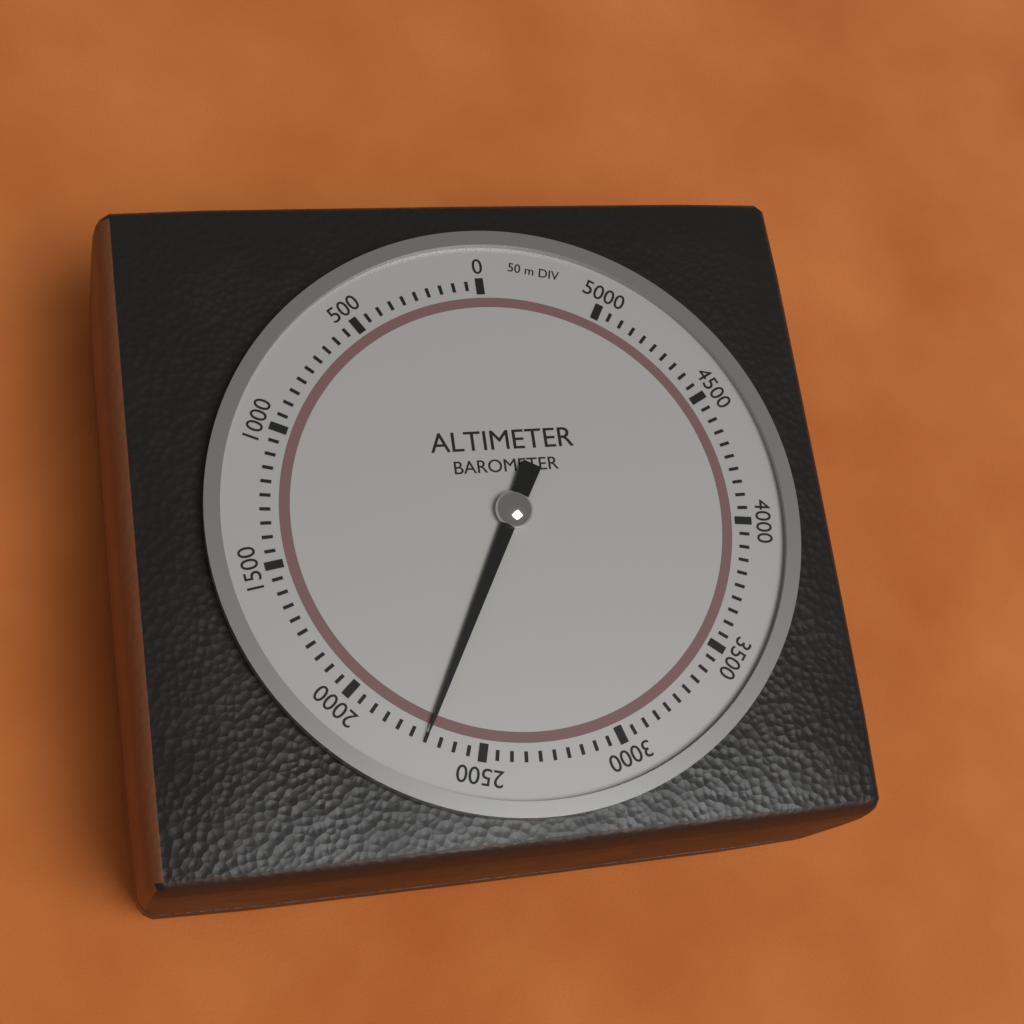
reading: 2300 m
